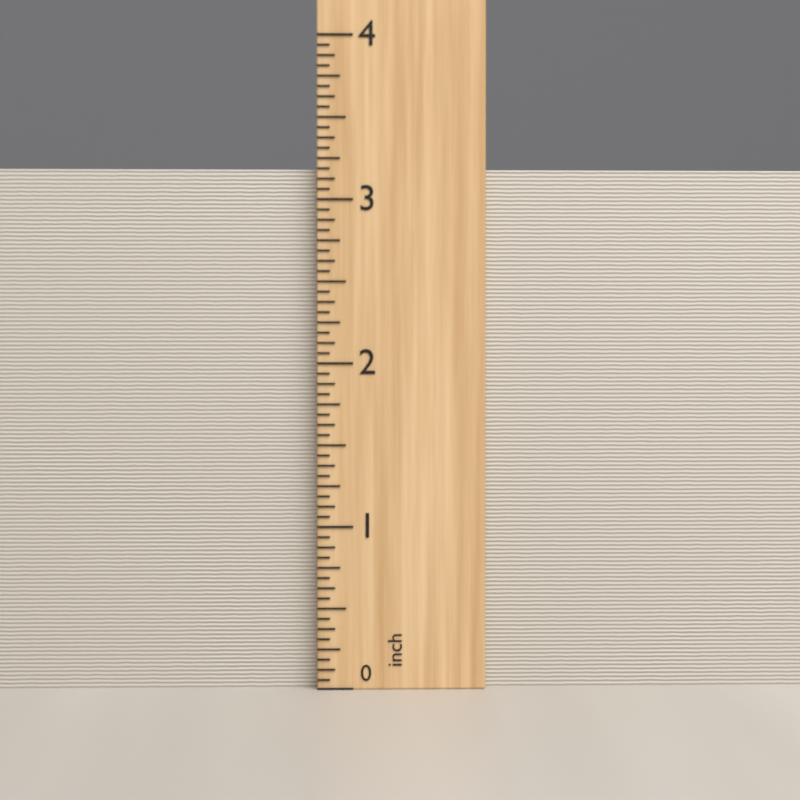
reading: 3.1875 inch
